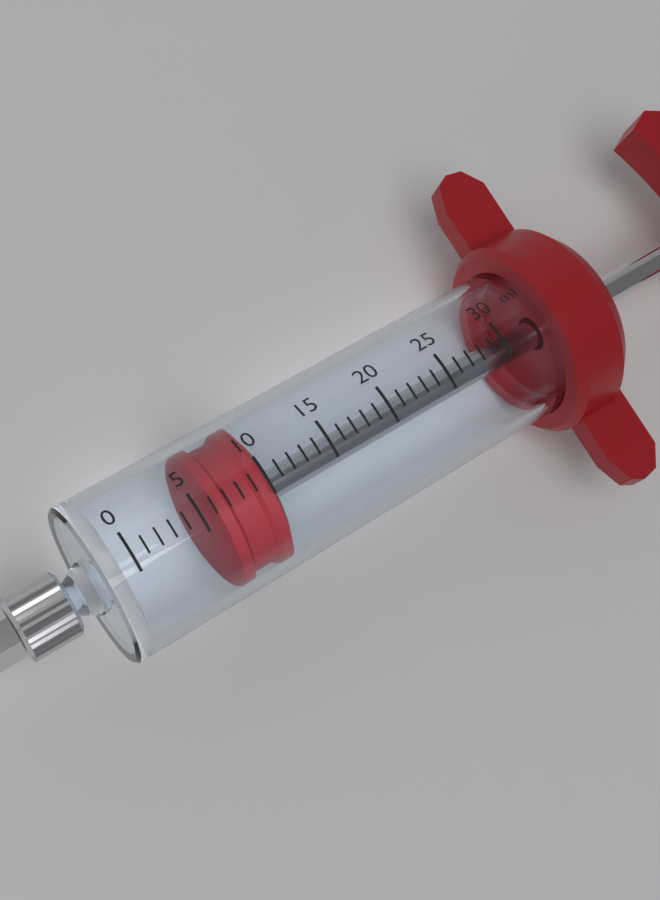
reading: 6 ml
